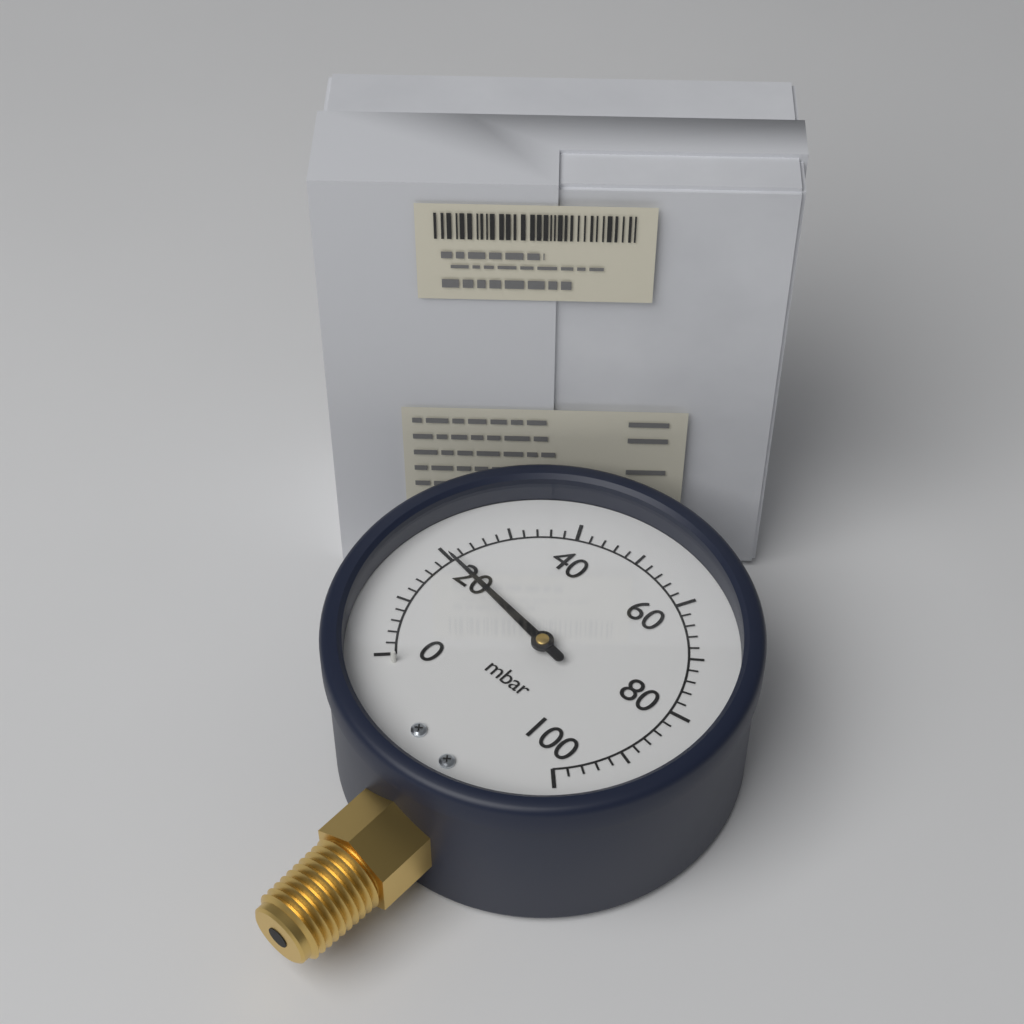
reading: 20 mbar
